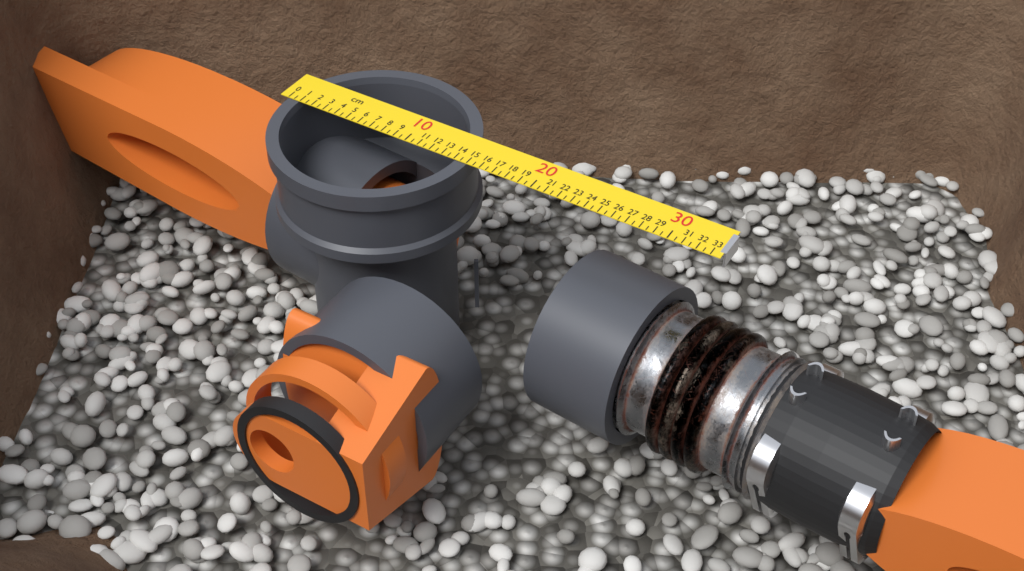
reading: 15.0 cm
